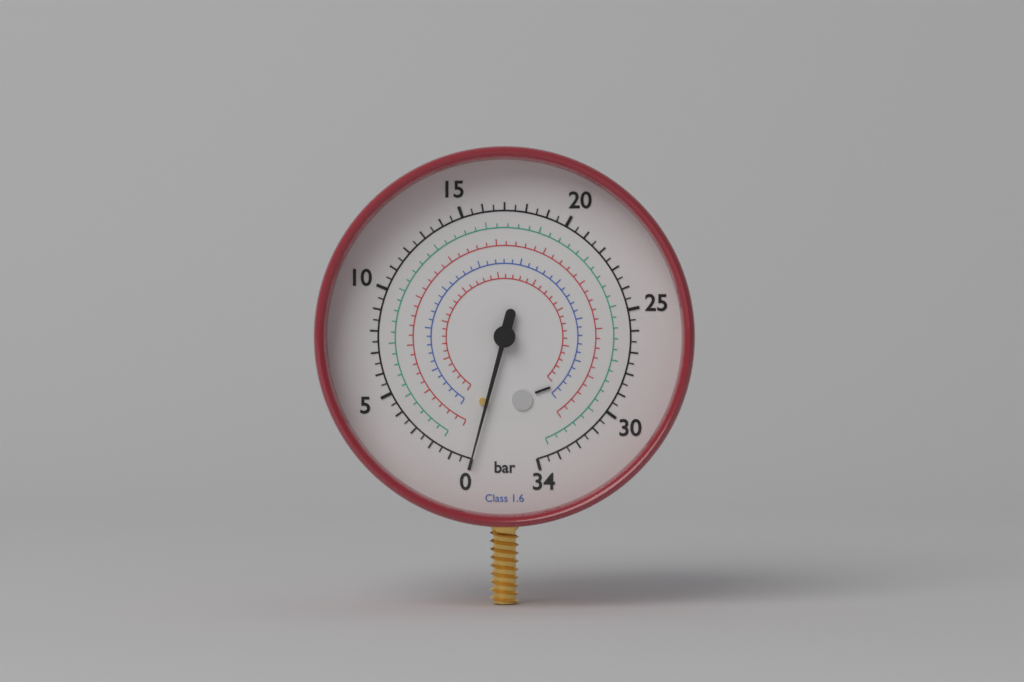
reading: 0.0 bar
